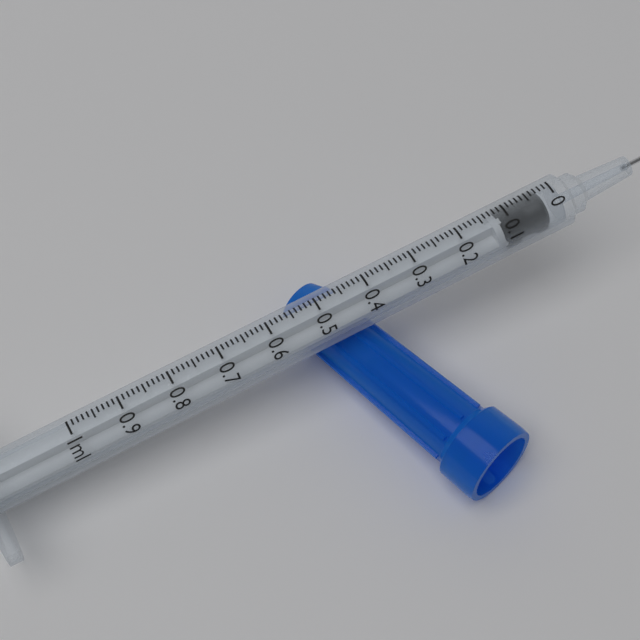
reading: 0.02 ml
